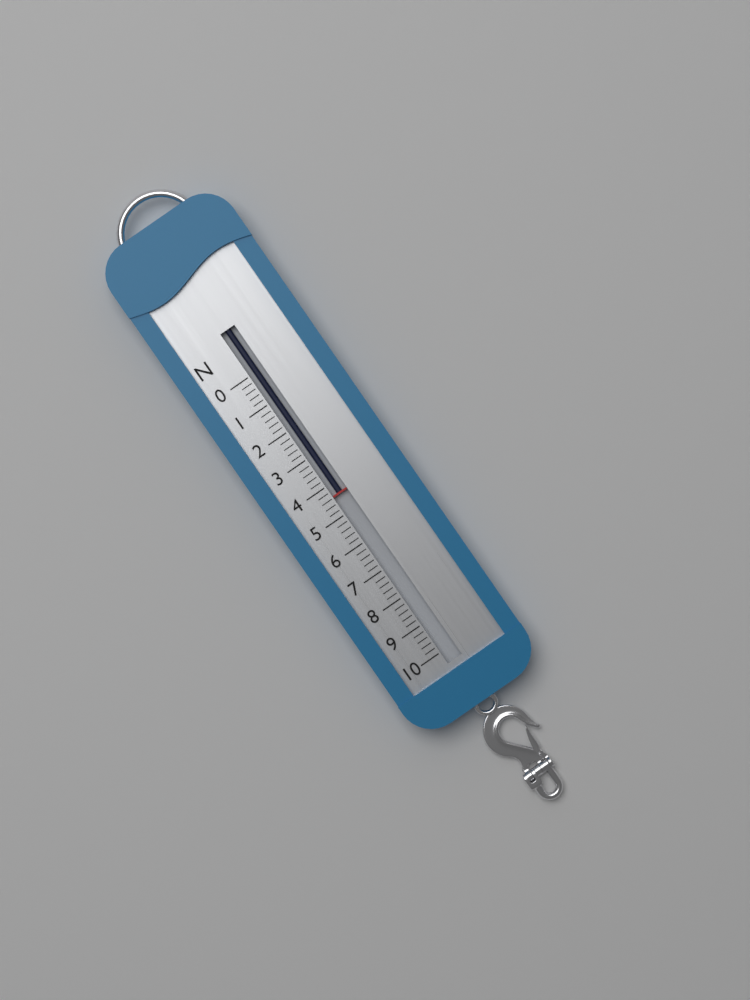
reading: 4.4 N
